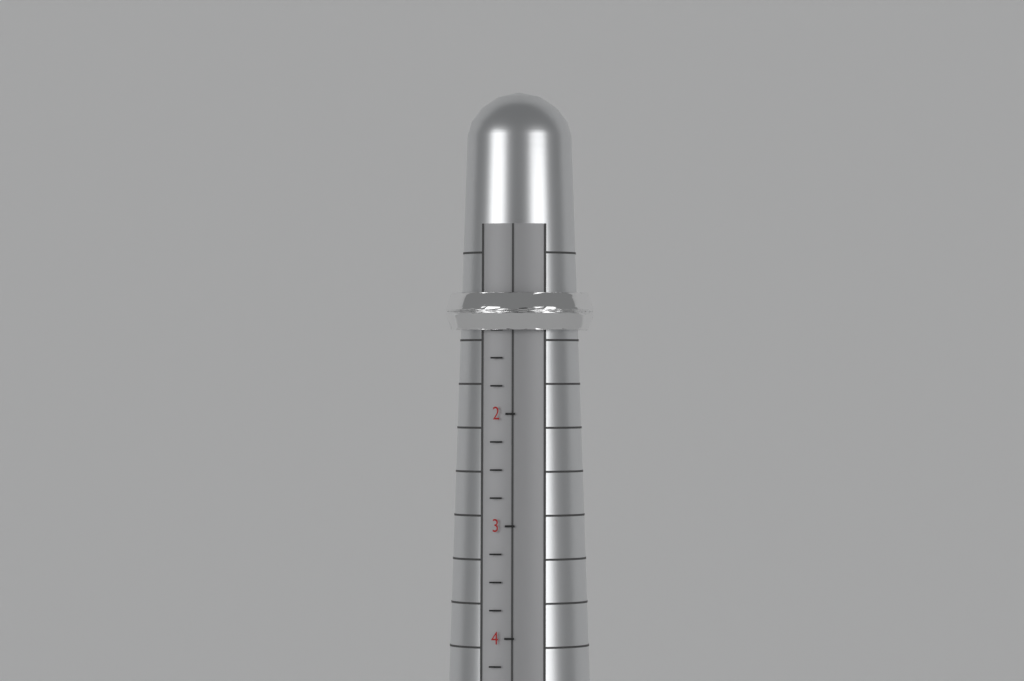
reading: 1.25 (no unit)
